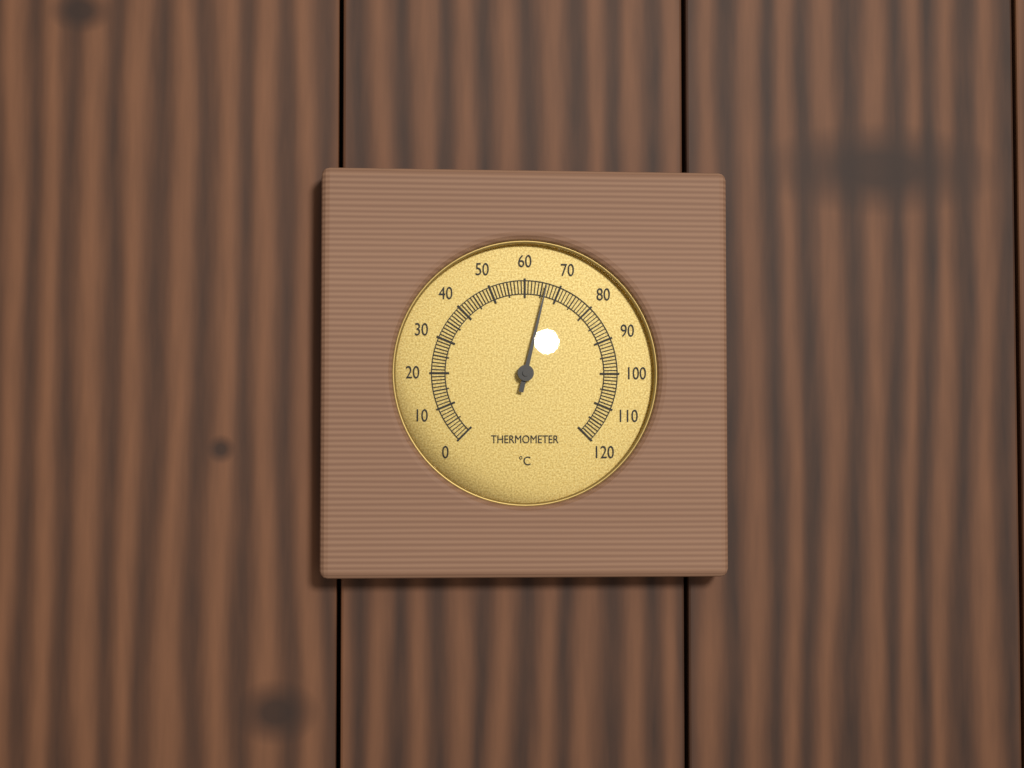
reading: 66 °C
